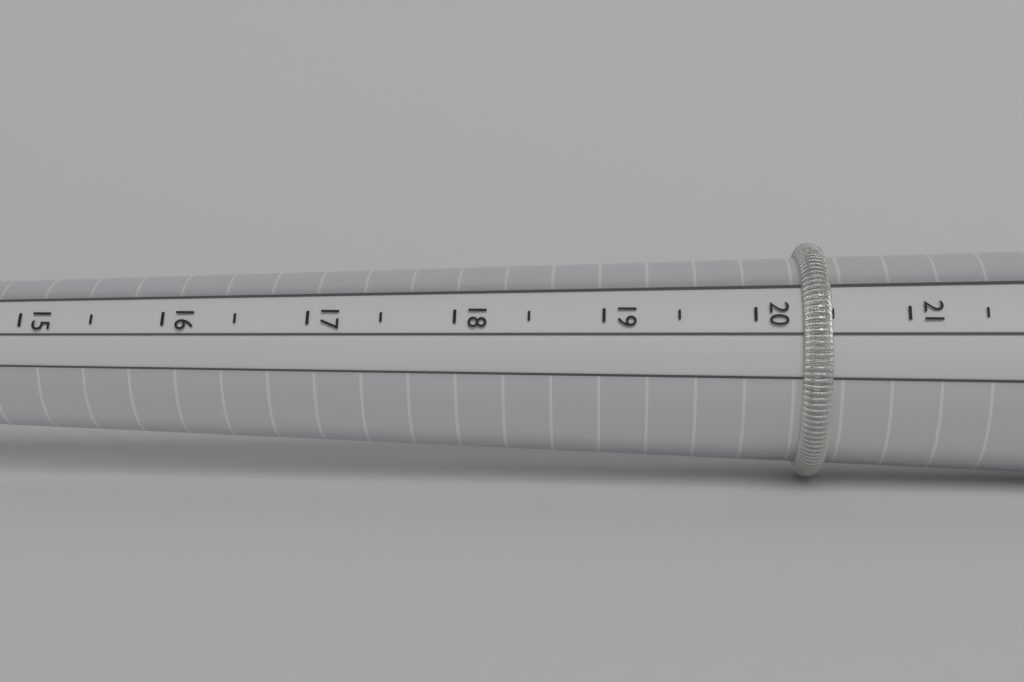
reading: 20.5 mm
